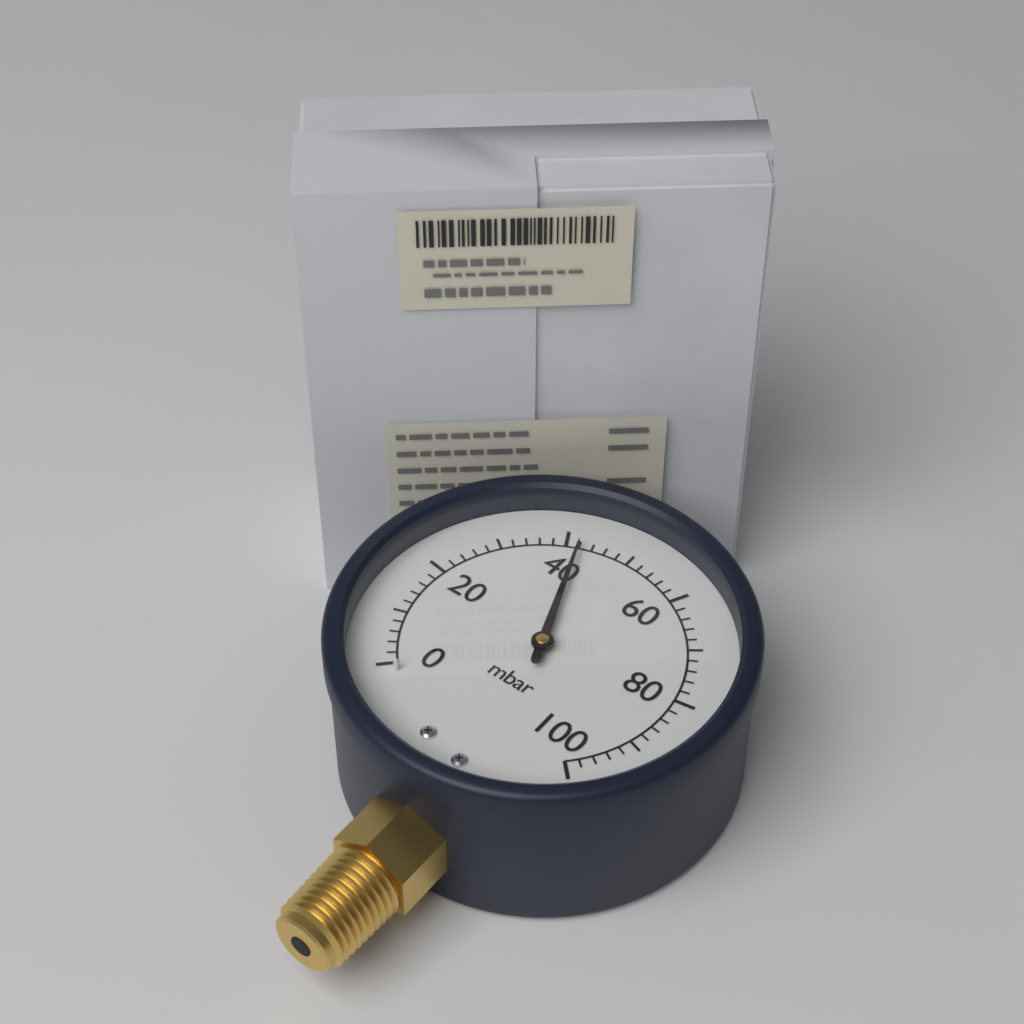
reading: 42 mbar
